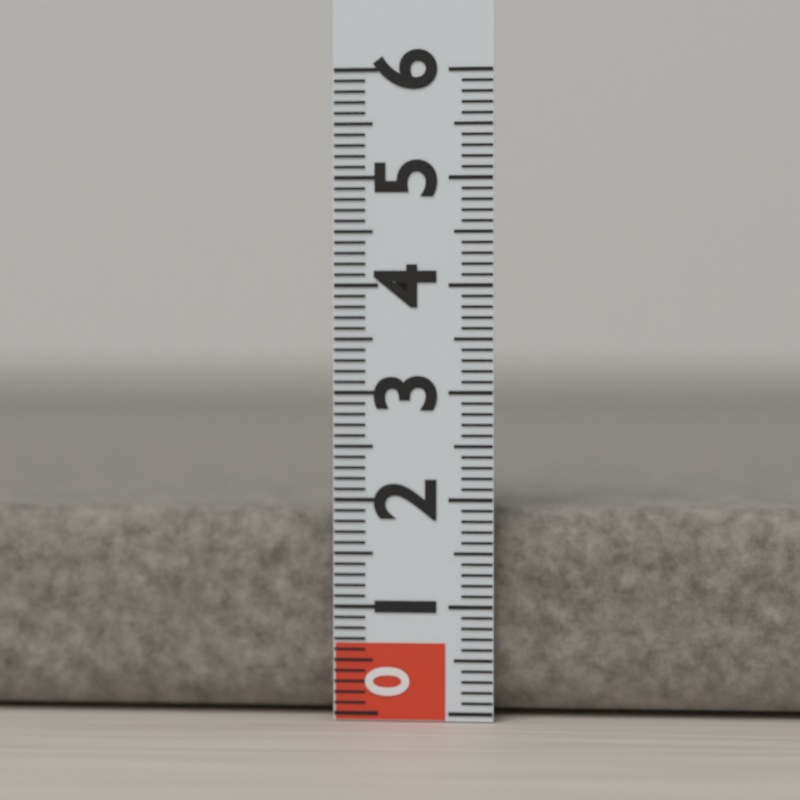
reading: 1.9 (no unit)
